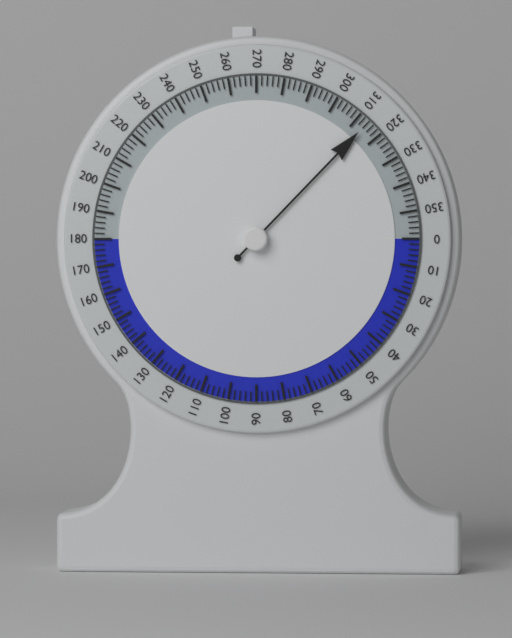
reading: 314 (no unit)
